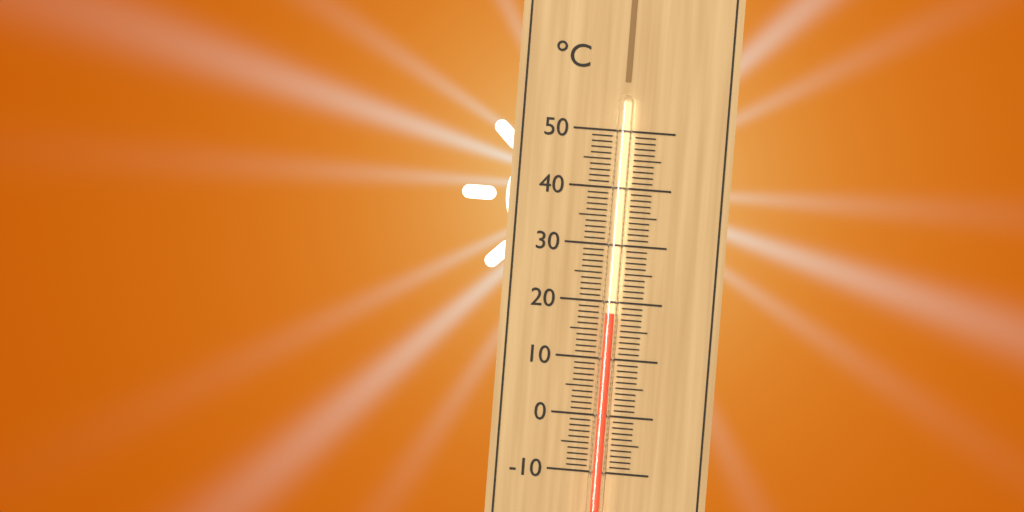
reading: 18 °C
